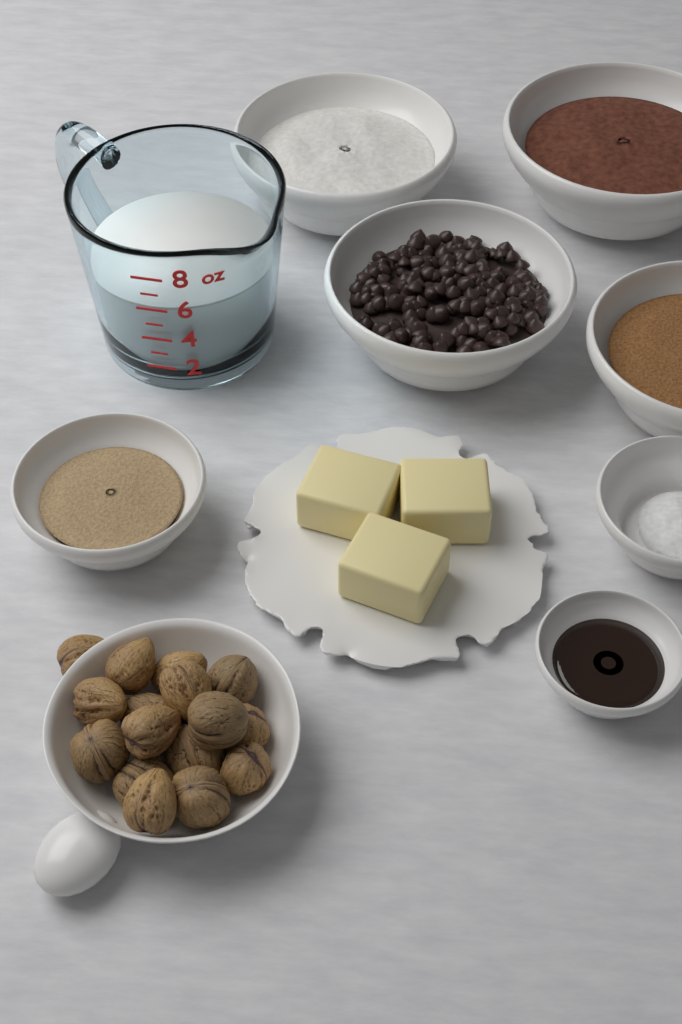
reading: 6 oz
